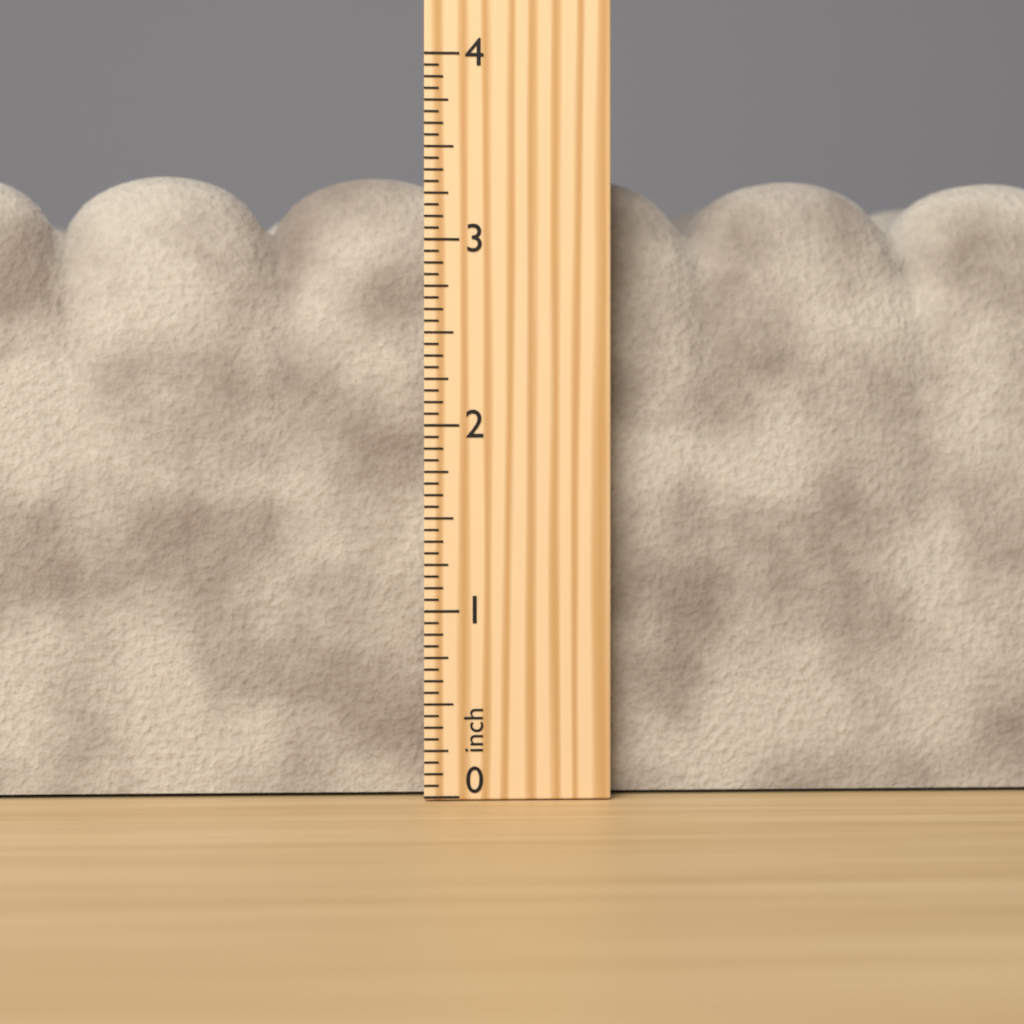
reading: 3.4375 inch
